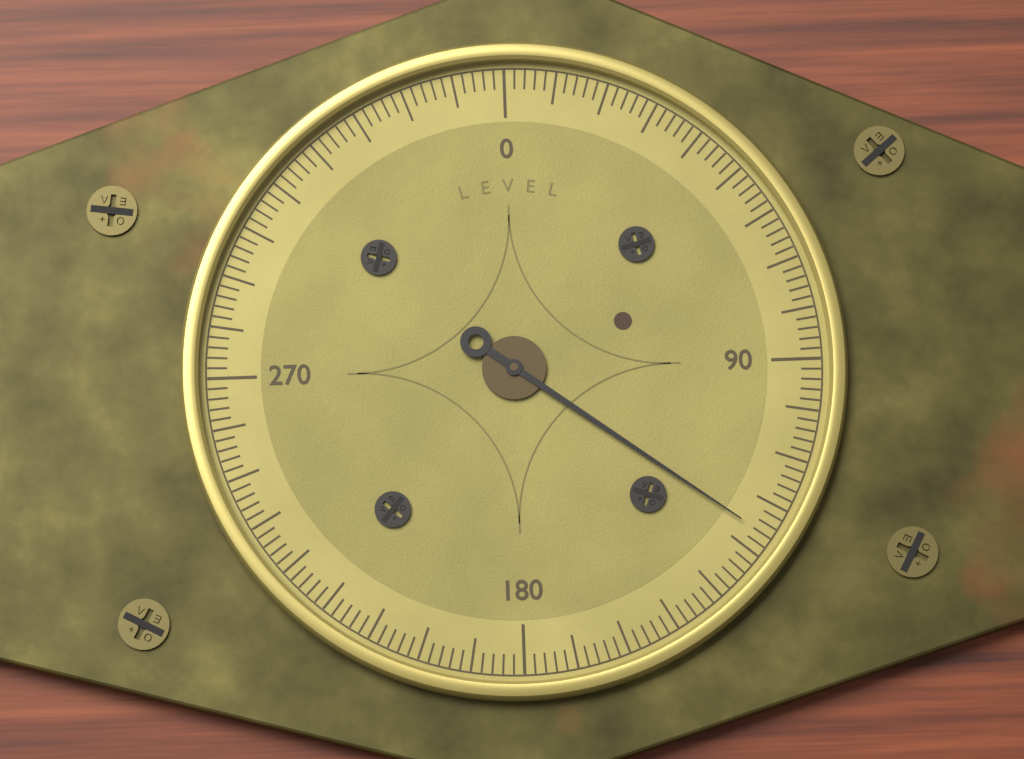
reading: 126 (no unit)
